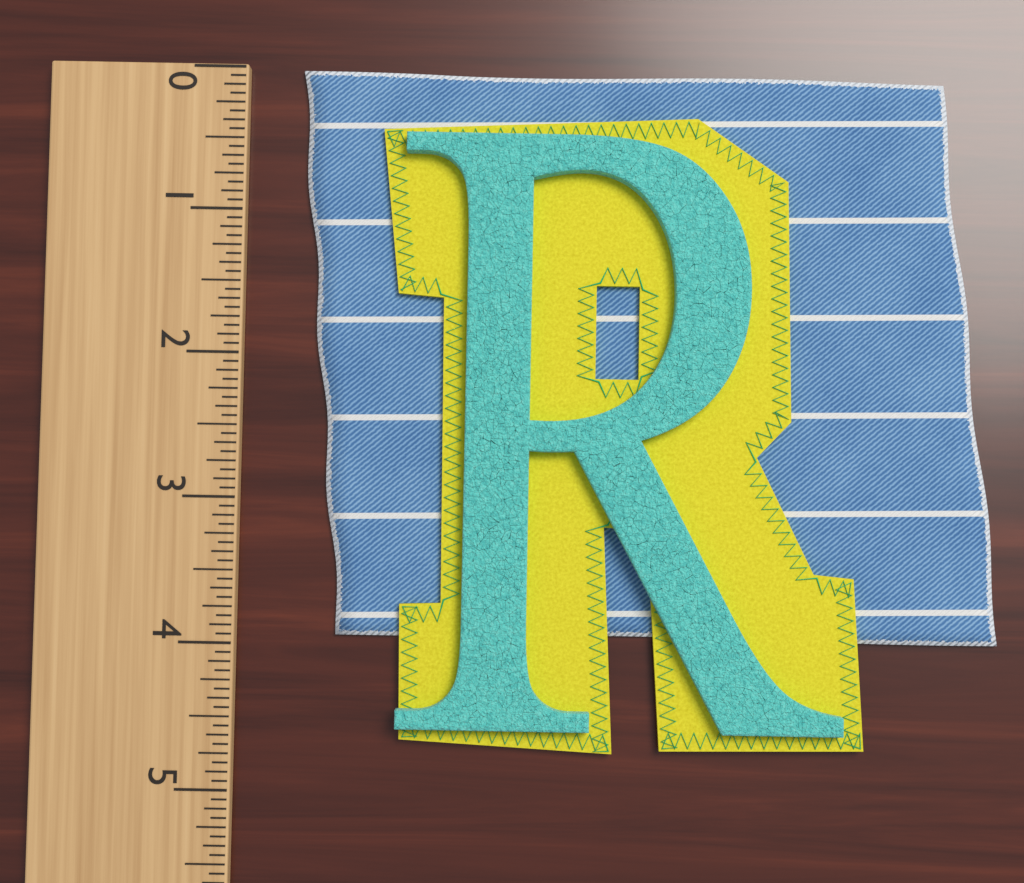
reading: 3.9375 (no unit)
